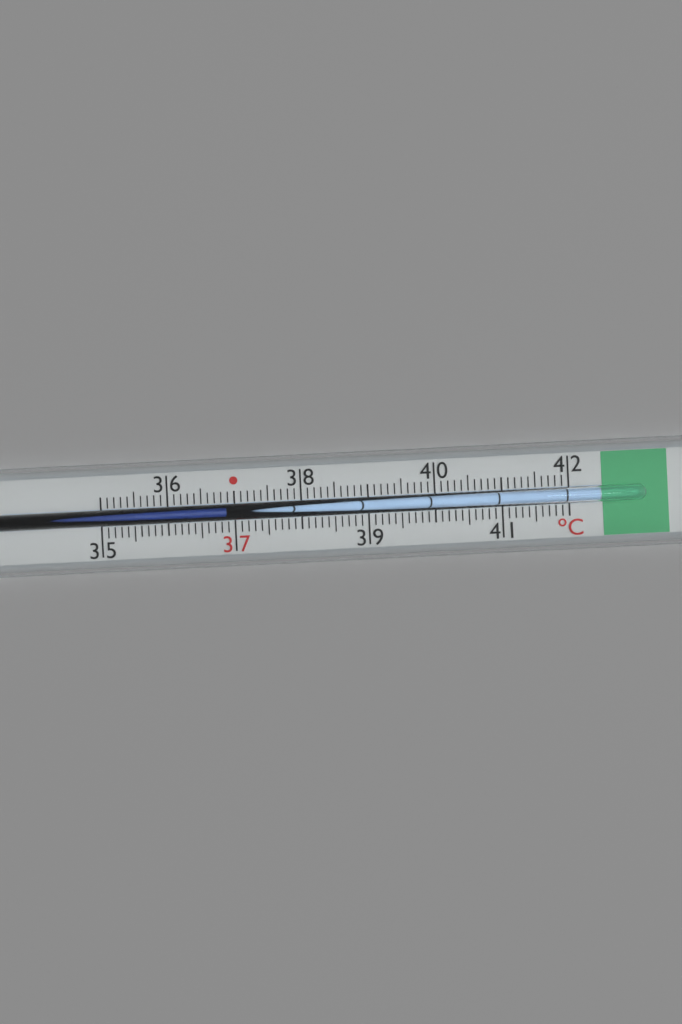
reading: 36.9 °C
